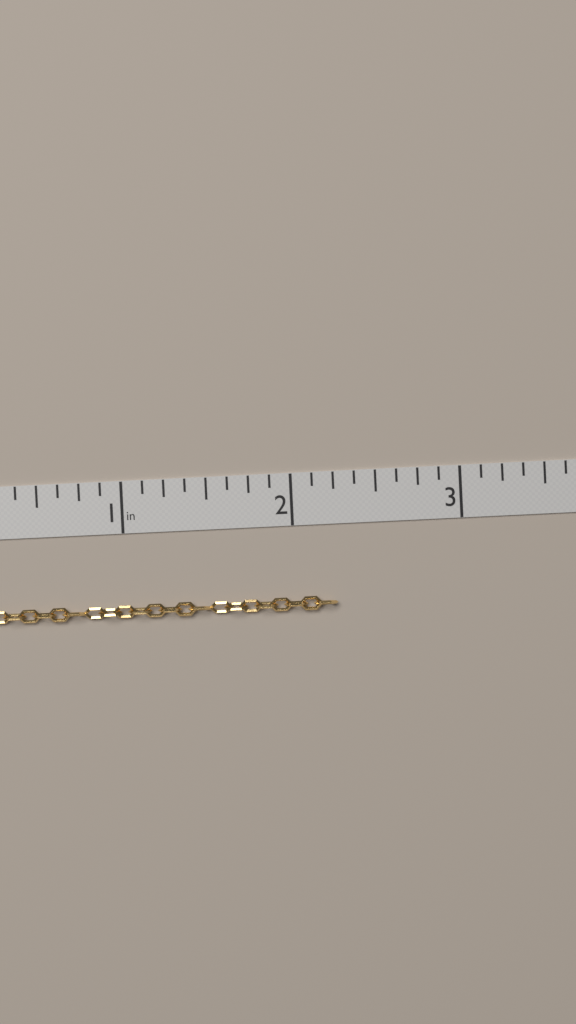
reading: 2.250 in
